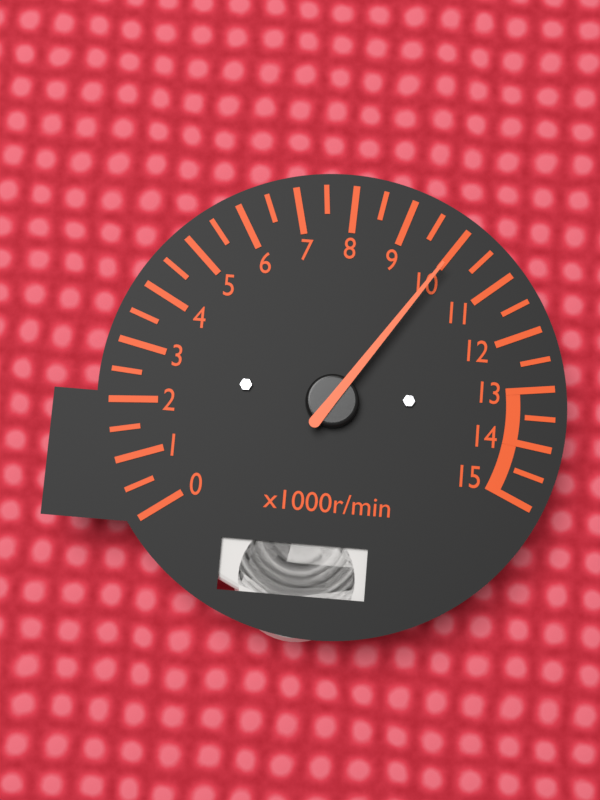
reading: 10.0 x1000r/min
